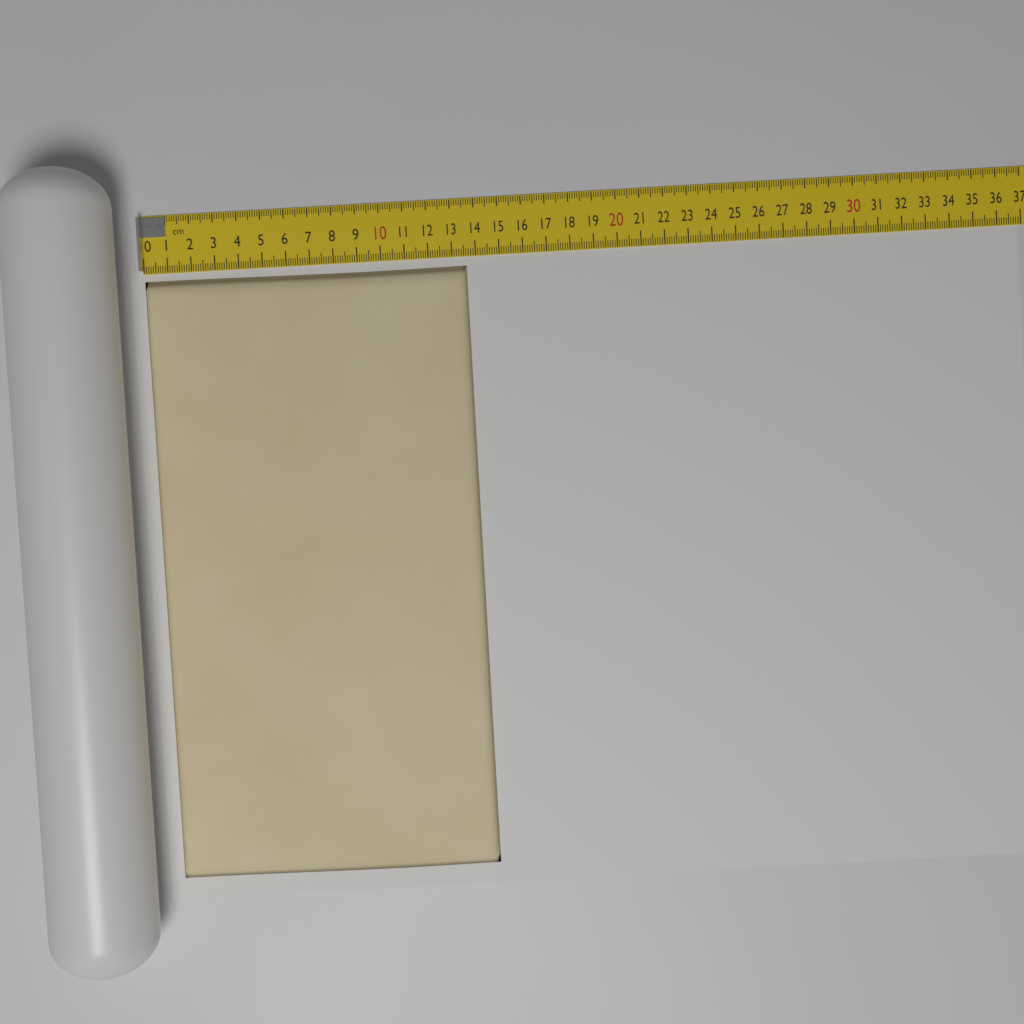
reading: 13.6 cm
